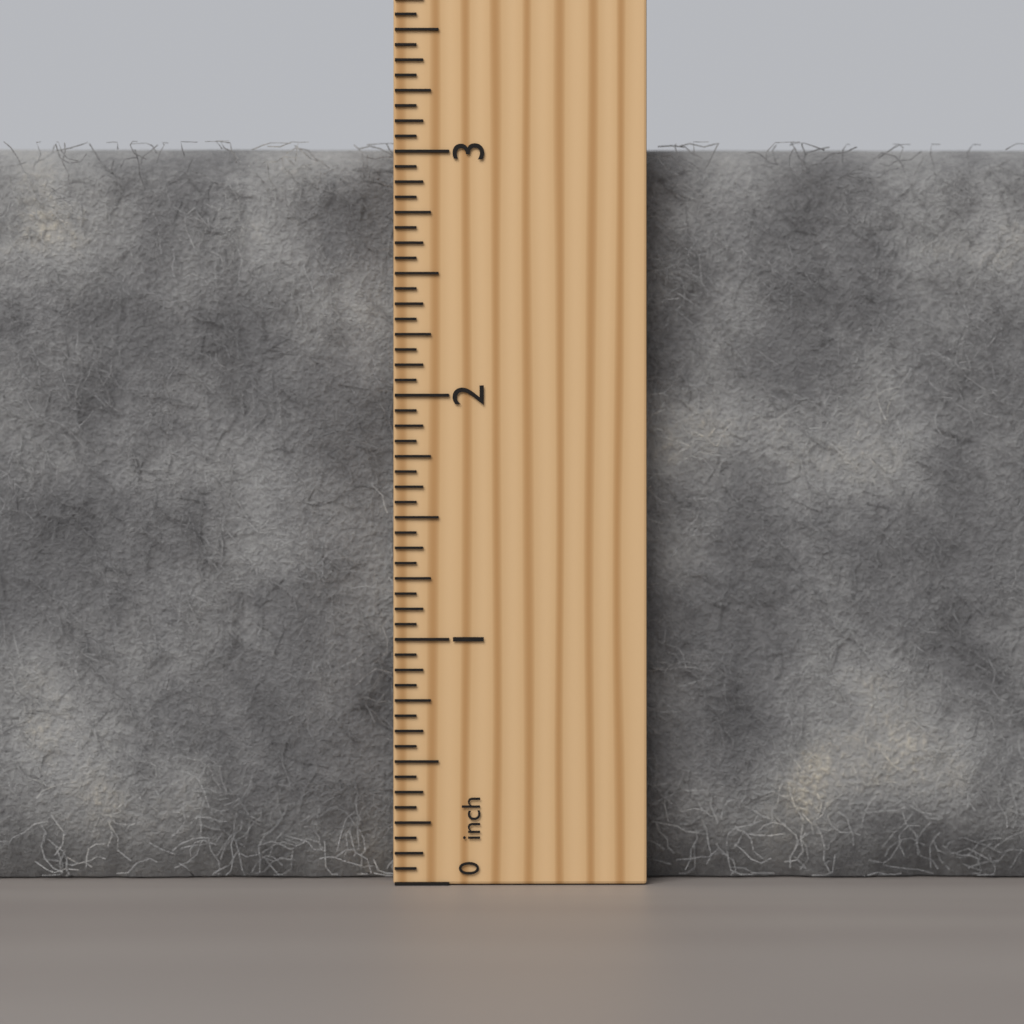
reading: 3.0625 inch
